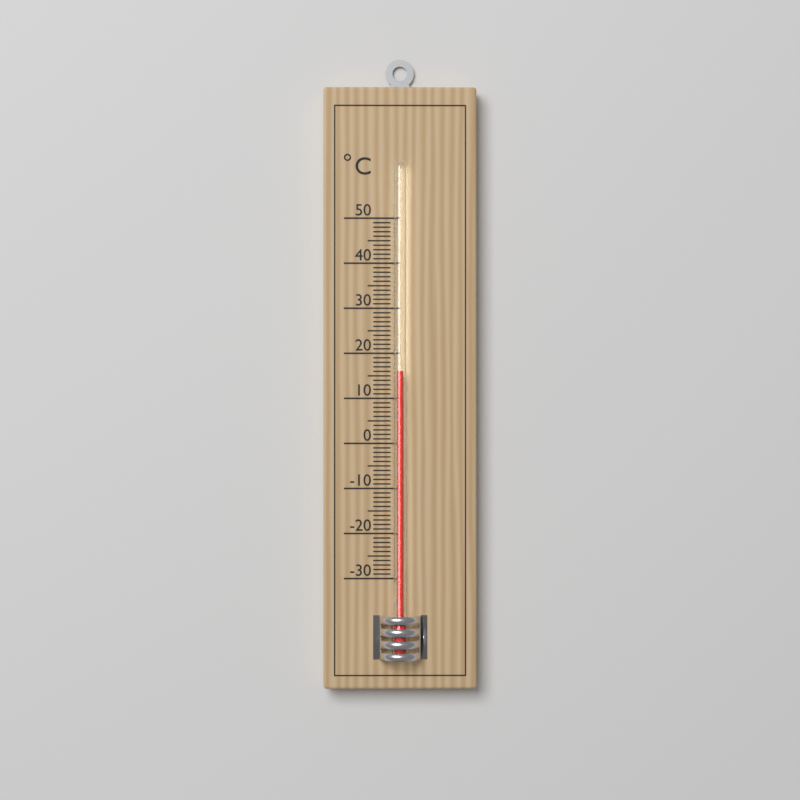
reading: 16 °C
